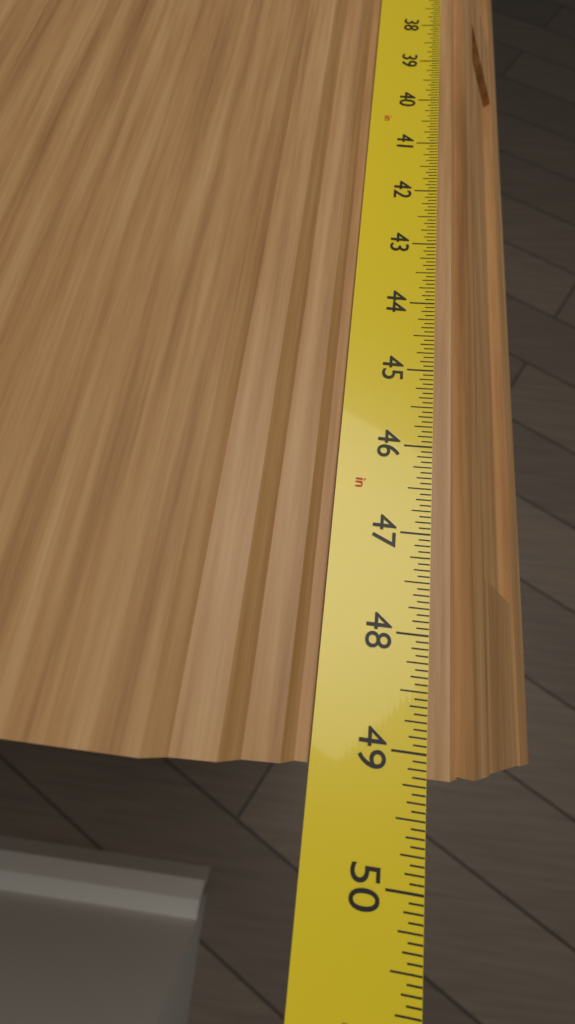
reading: 49.1875 in
